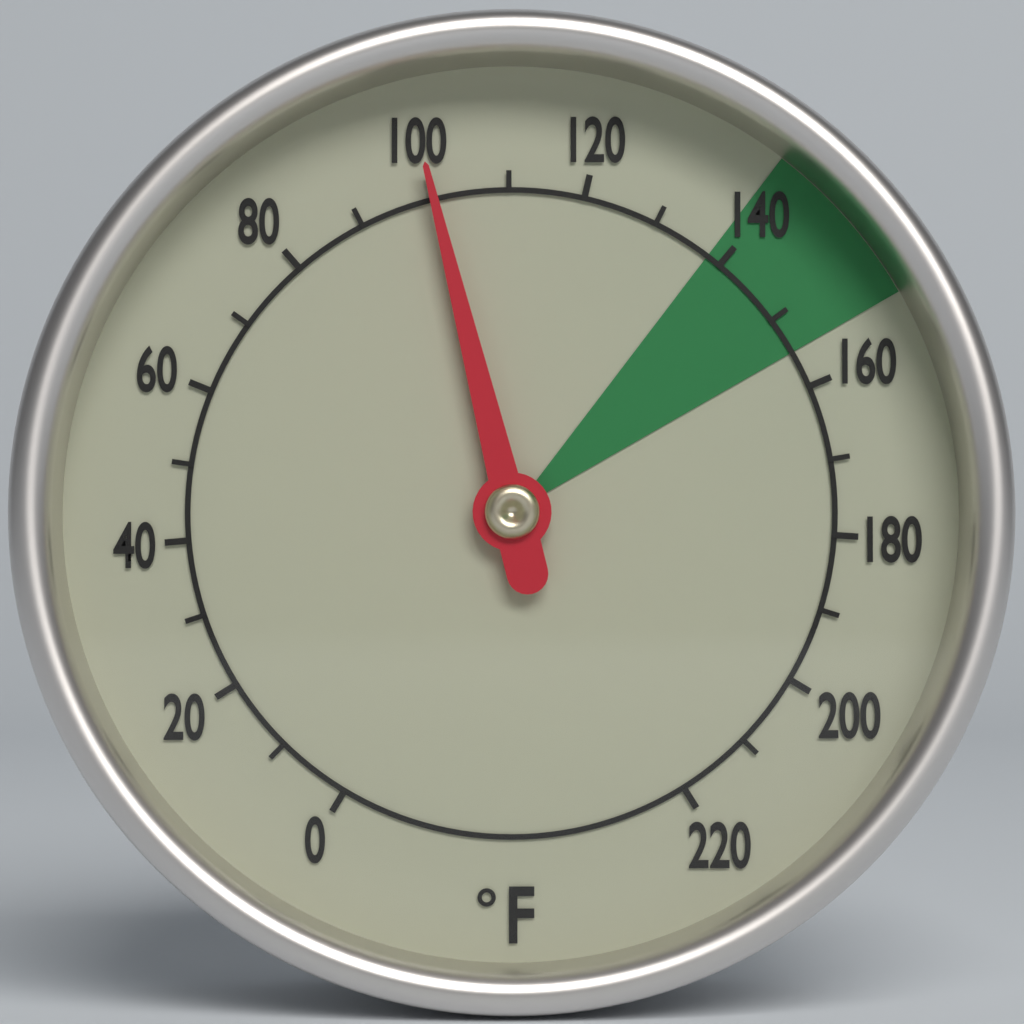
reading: 100 °F
